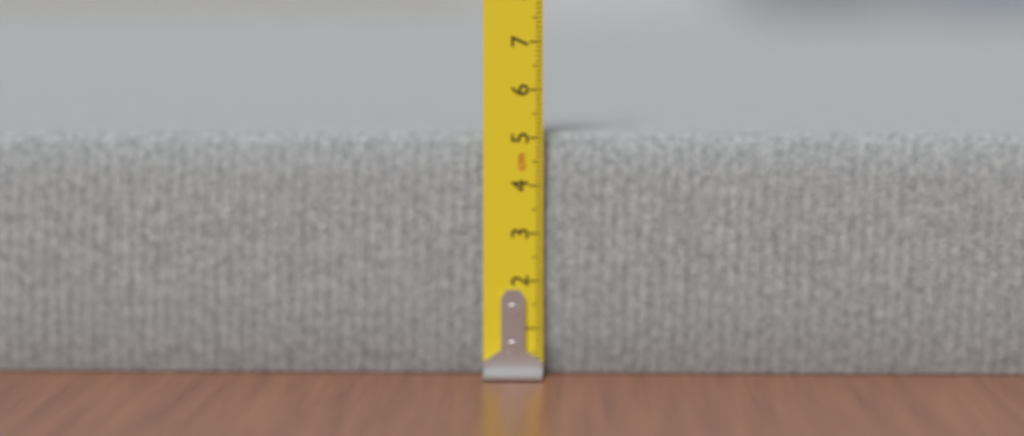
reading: 5.1 cm
